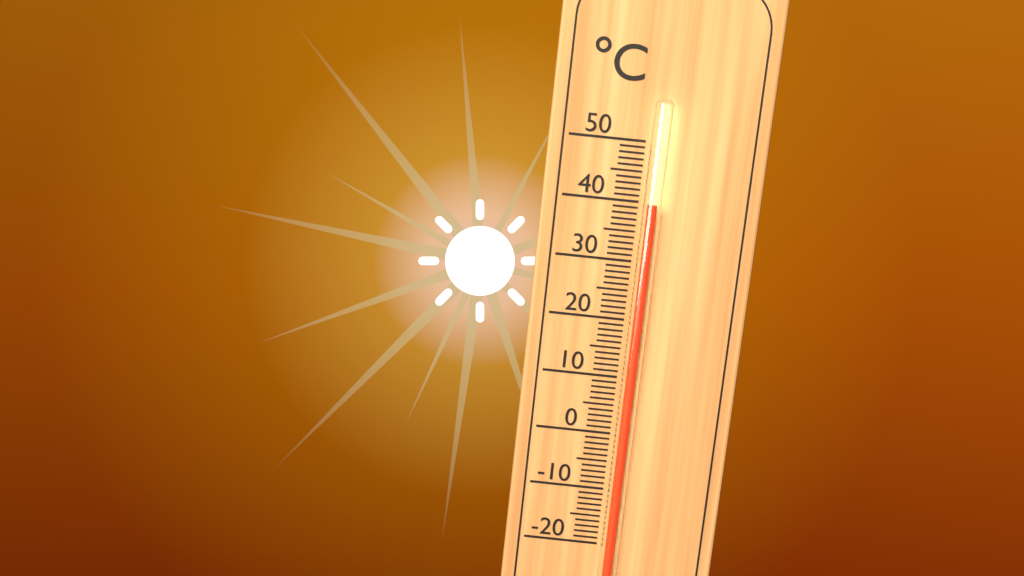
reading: 40 °C
